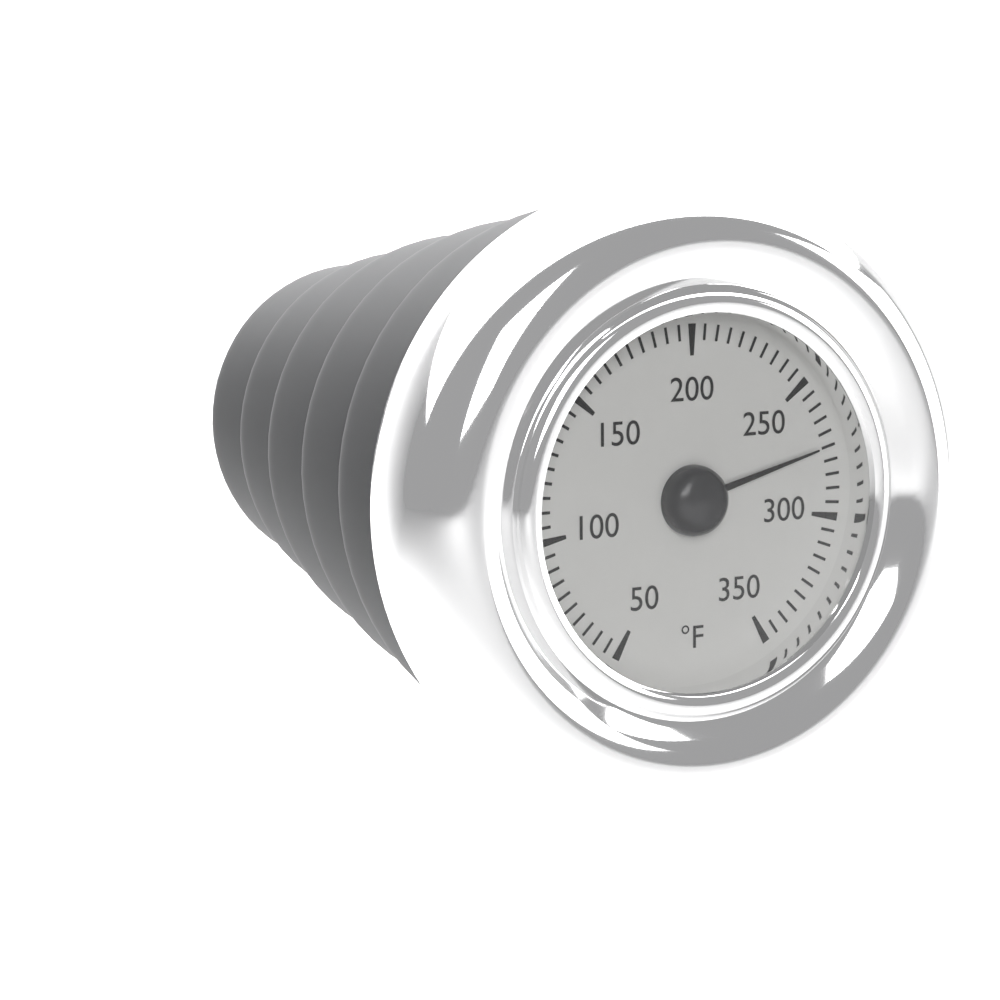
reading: 275 °F
